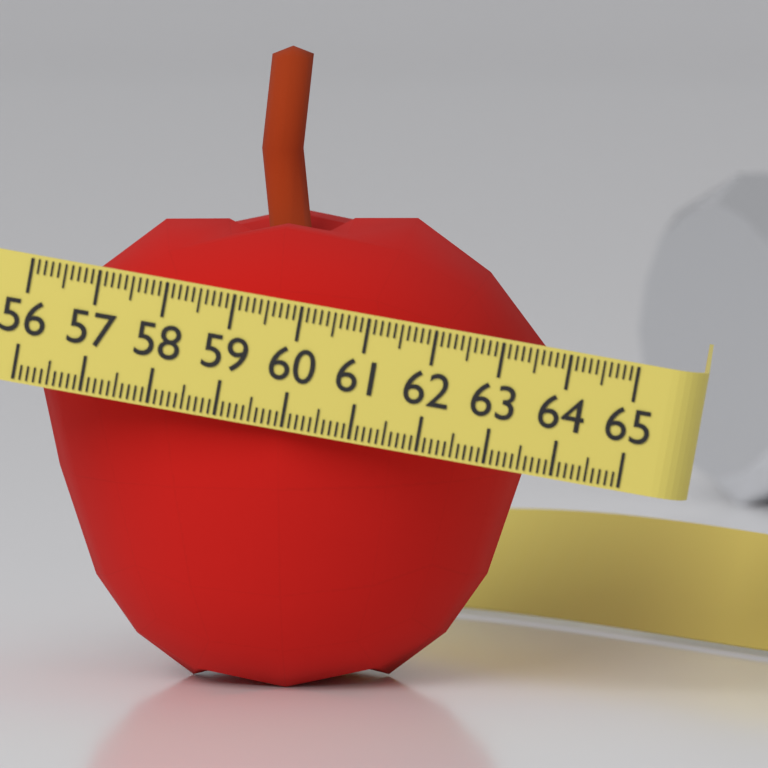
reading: 63.6 (no unit)
